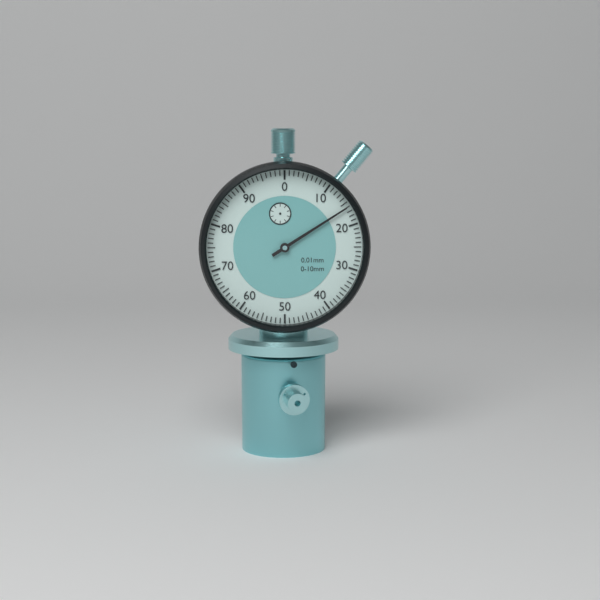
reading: 0.16 mm
